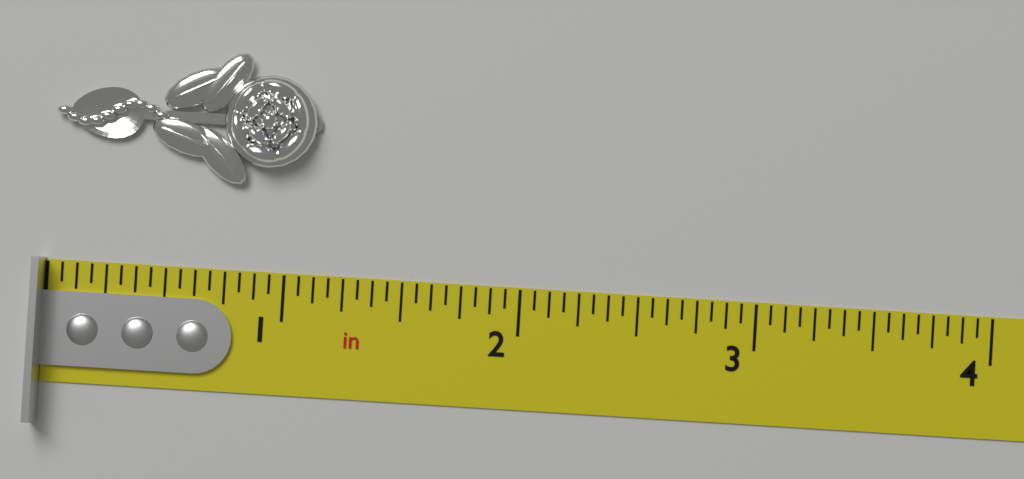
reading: 1.1250 in
